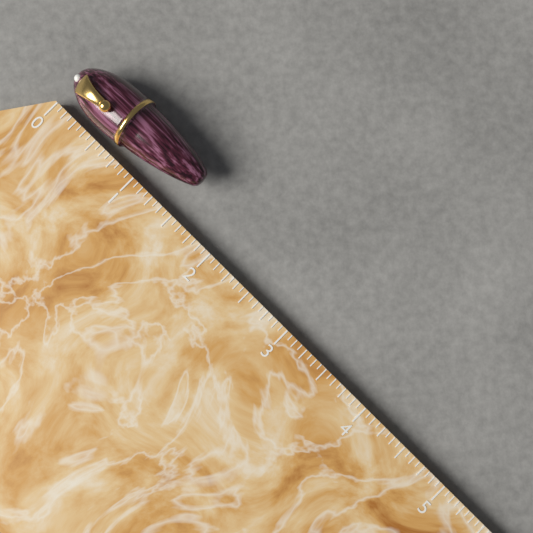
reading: 1.5000 (no unit)
